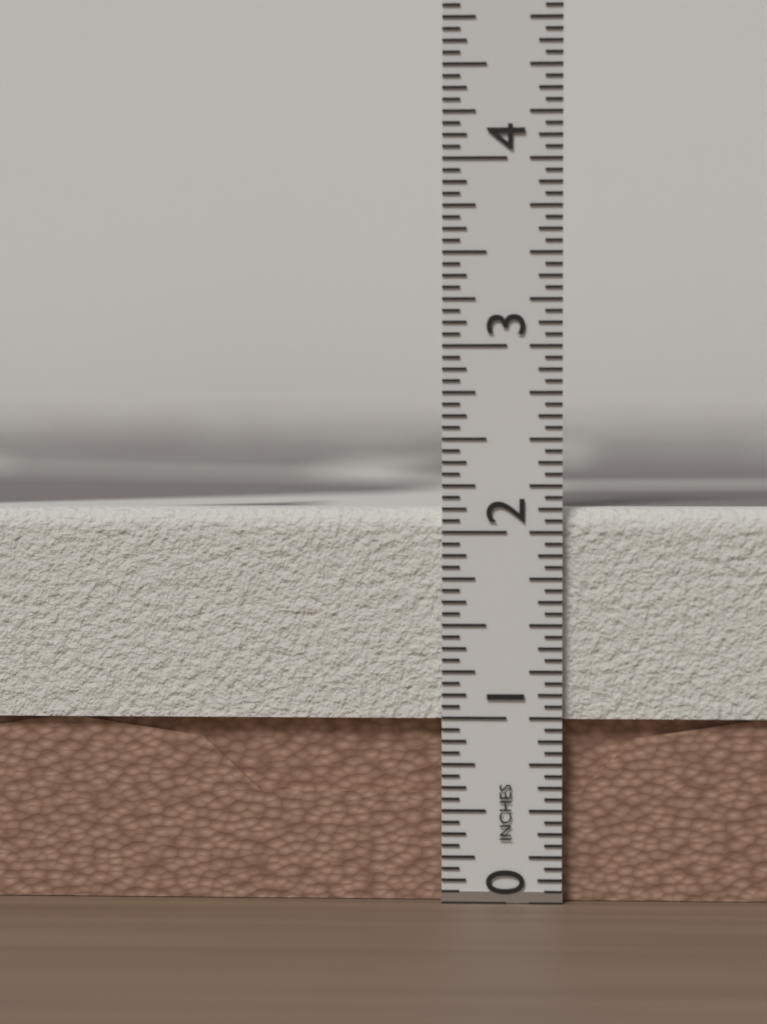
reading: 2.1250 in
